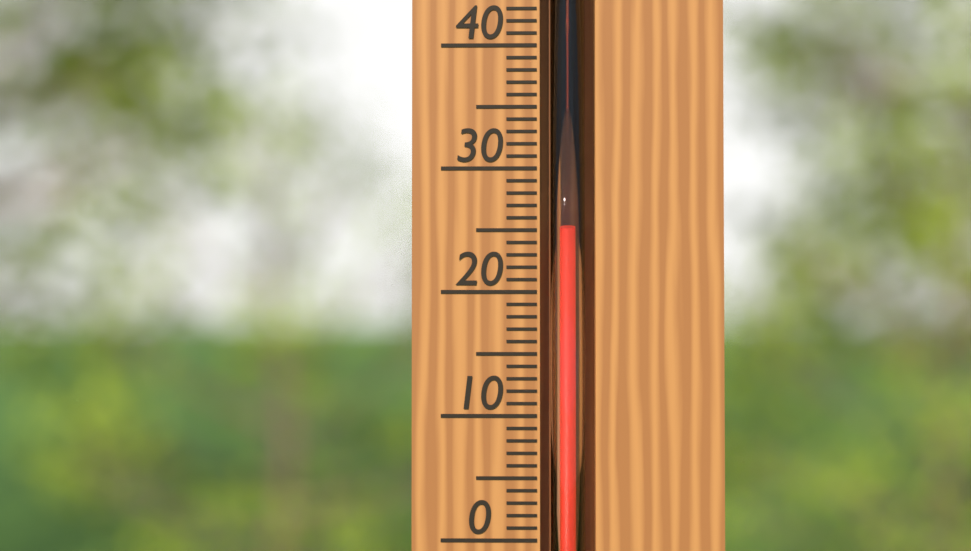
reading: 25 °C
